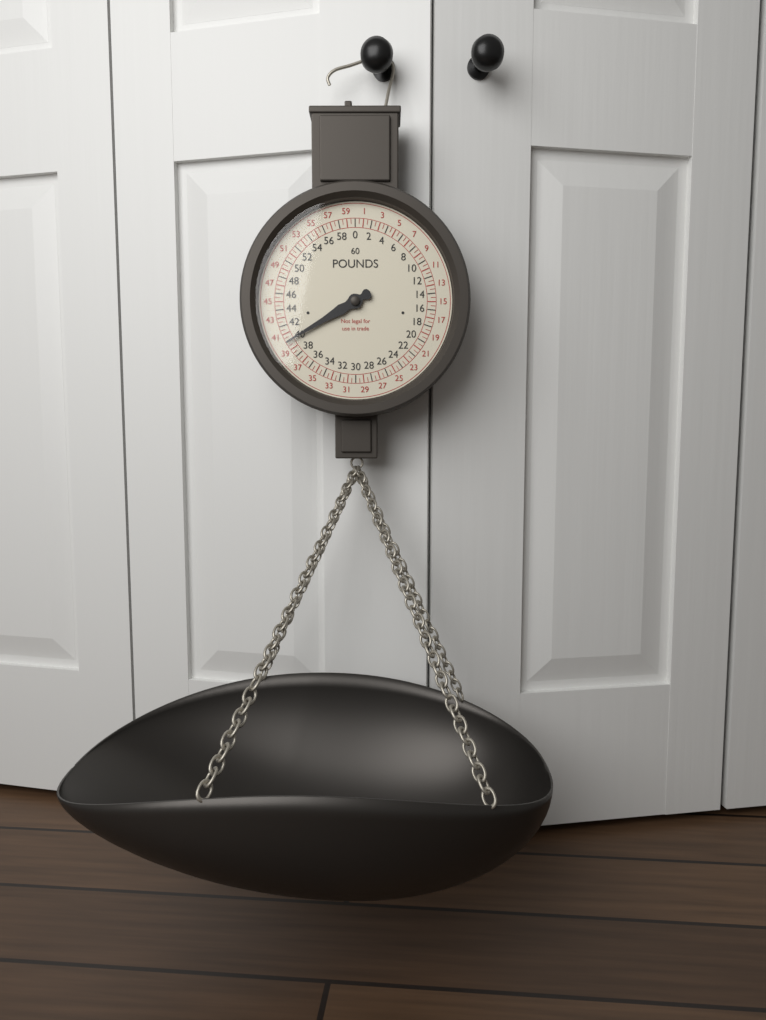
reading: 40.0 lb
